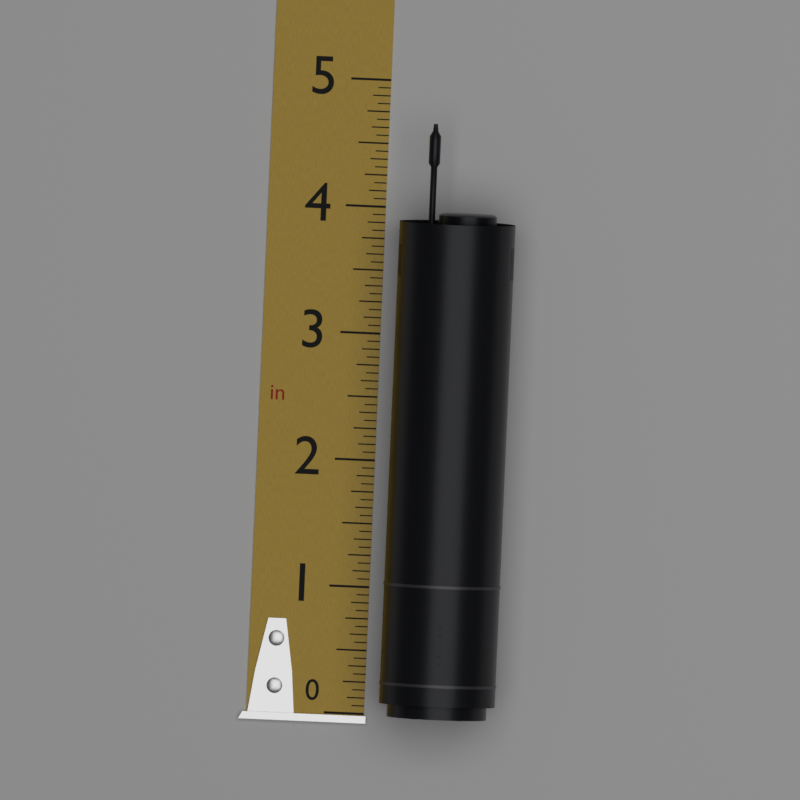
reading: 4.6875 in
